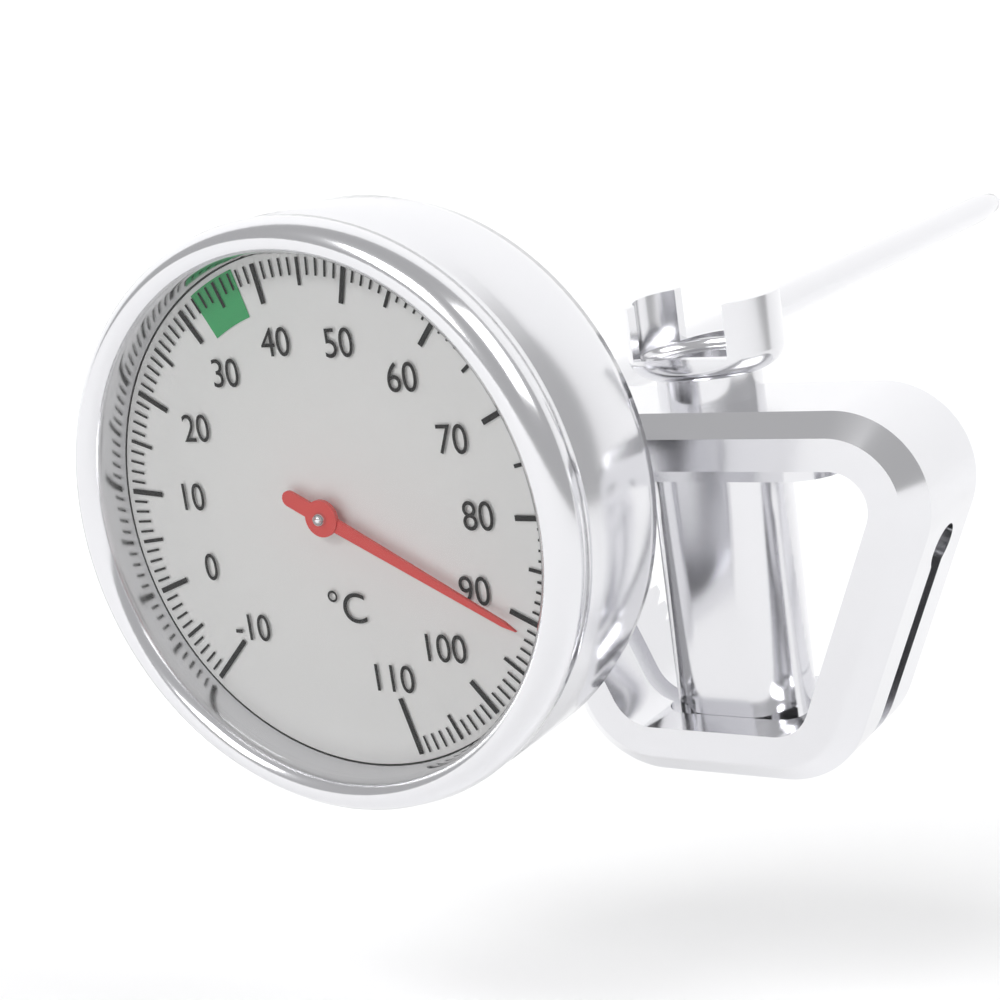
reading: 91 °C
